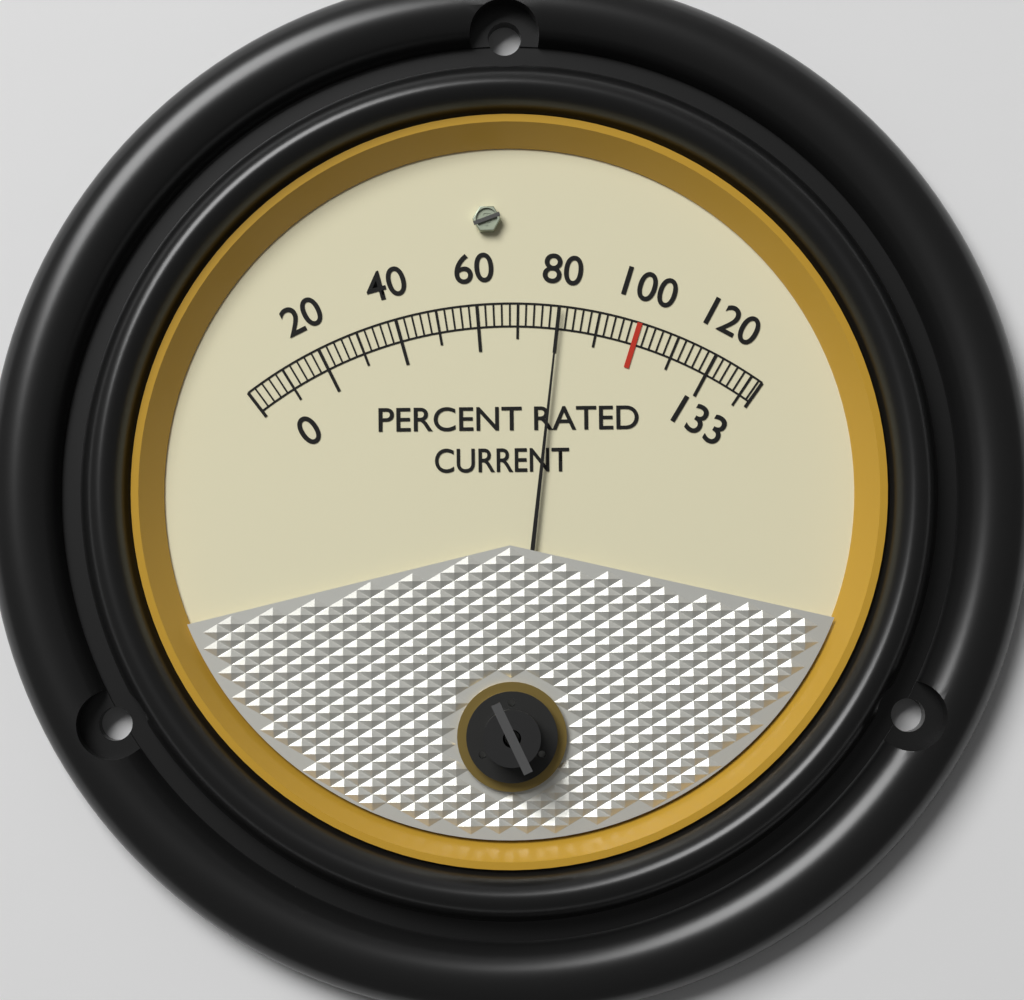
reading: 80 %
